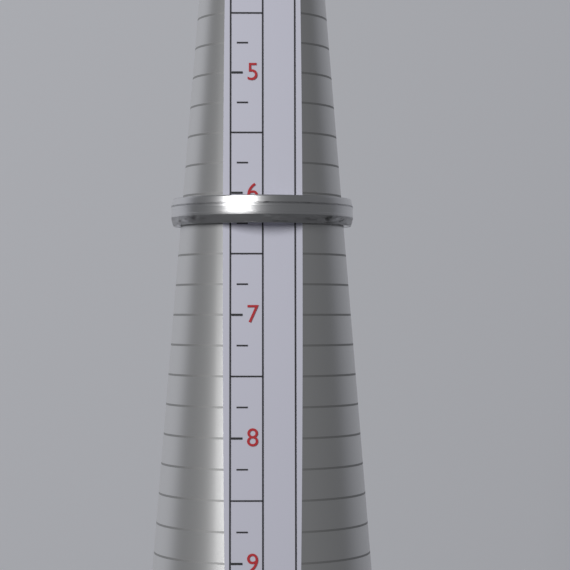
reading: 6.25 (no unit)
